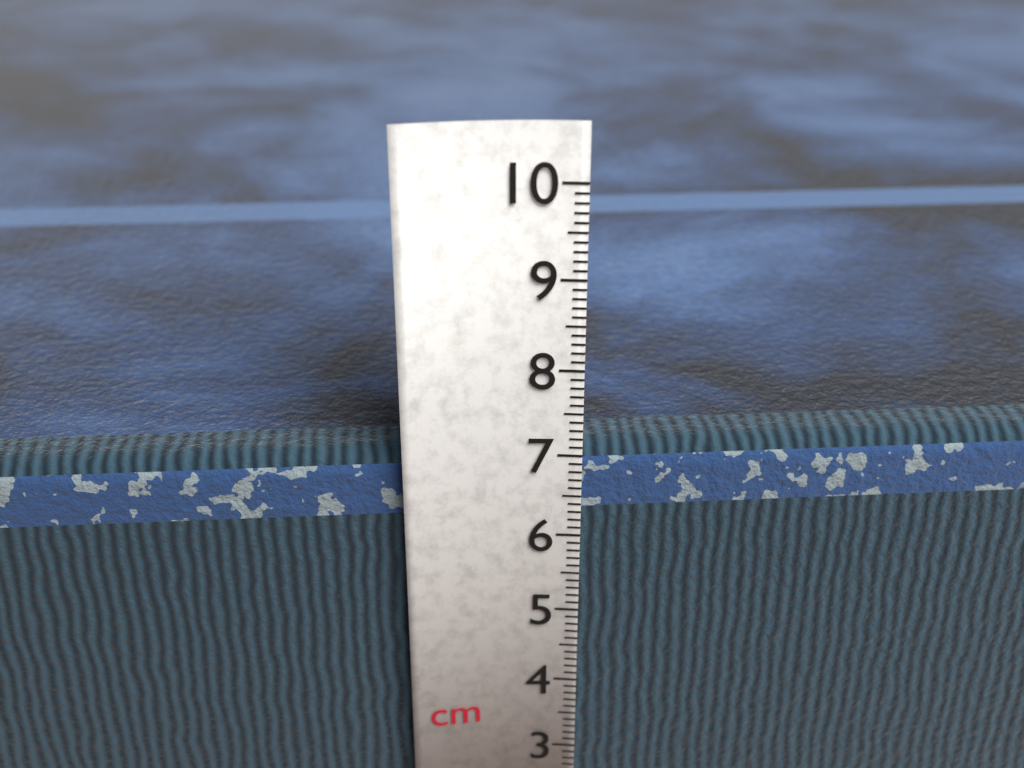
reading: 7.0 cm
